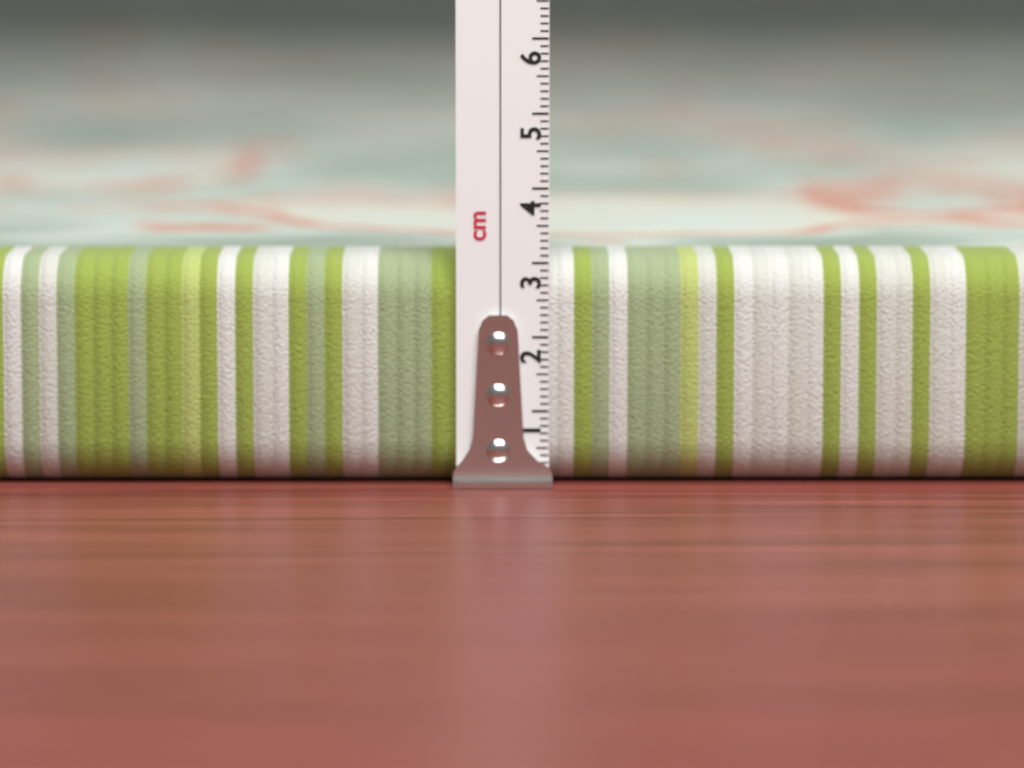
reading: 3.1 cm
